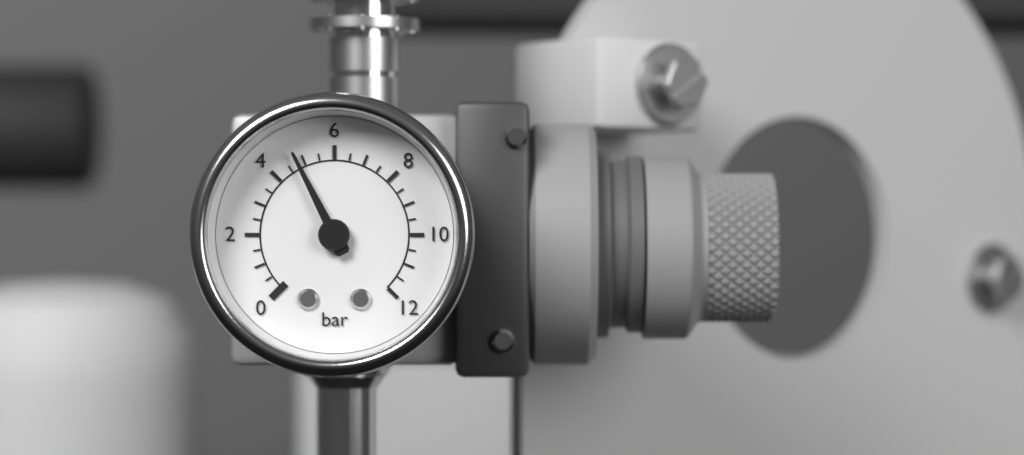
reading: 4.8 bar
